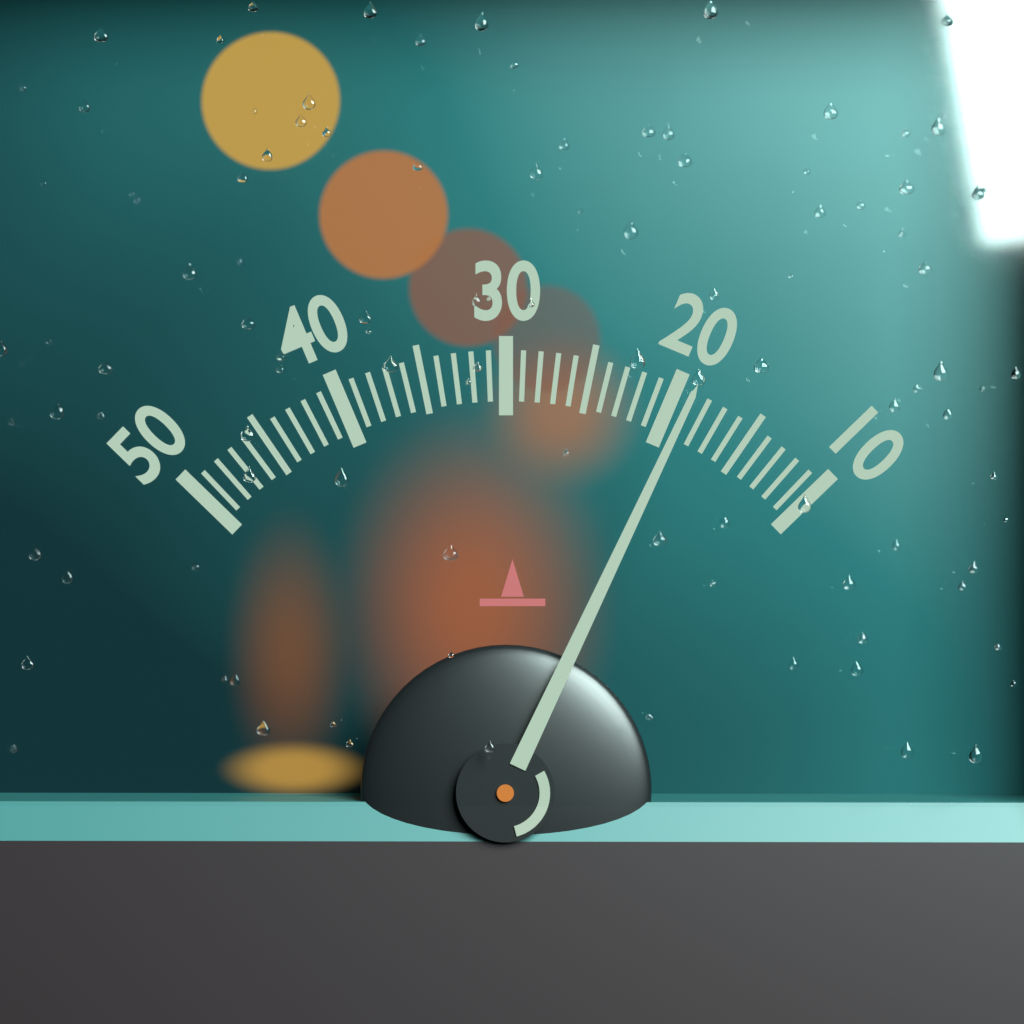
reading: 19 (no unit)
